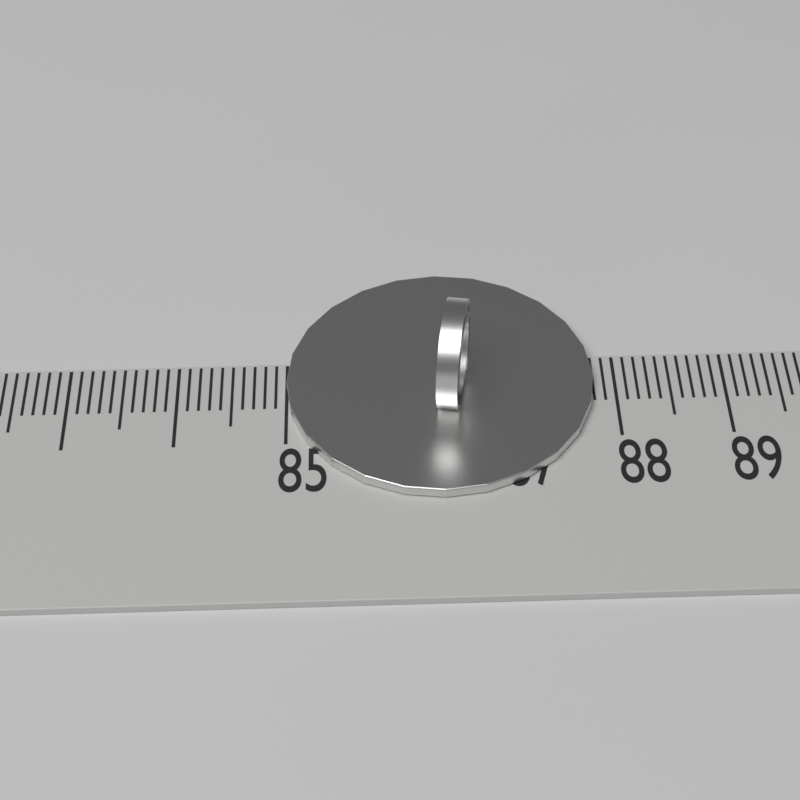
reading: 87.8 (no unit)
